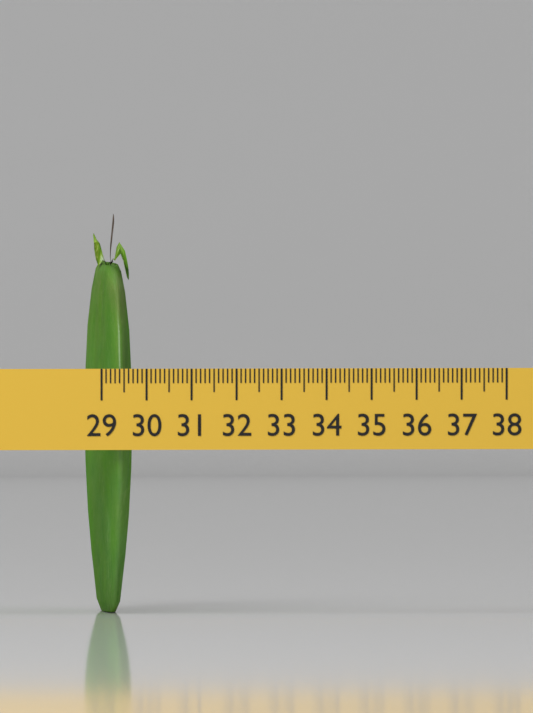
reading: 29.9 (no unit)
